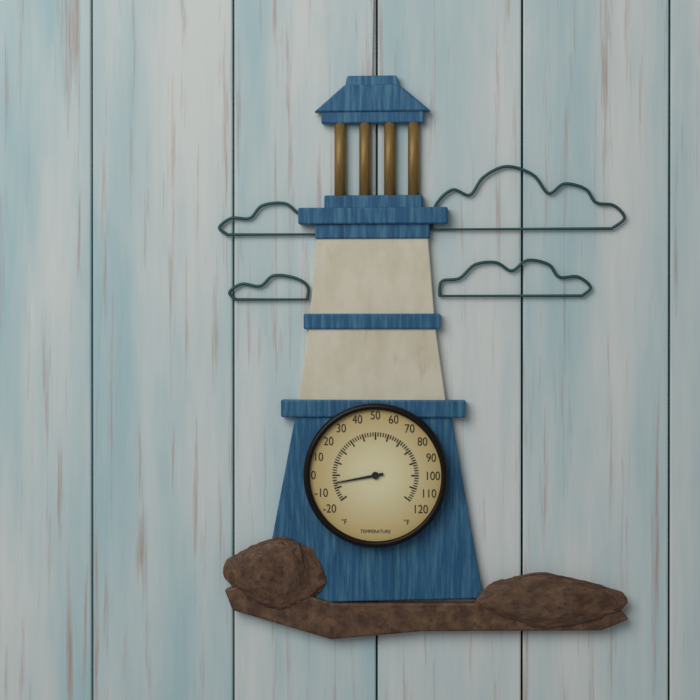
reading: -6 °F
